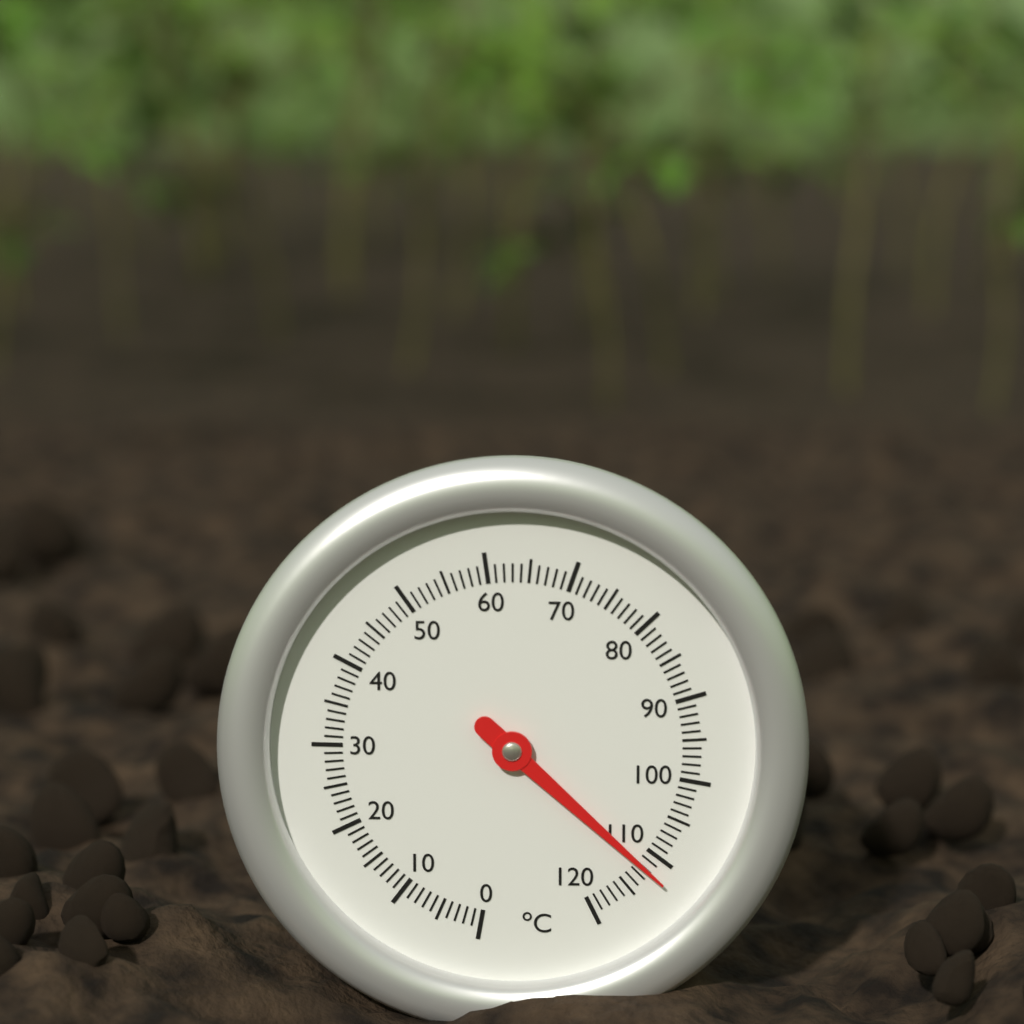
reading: 112 °C
